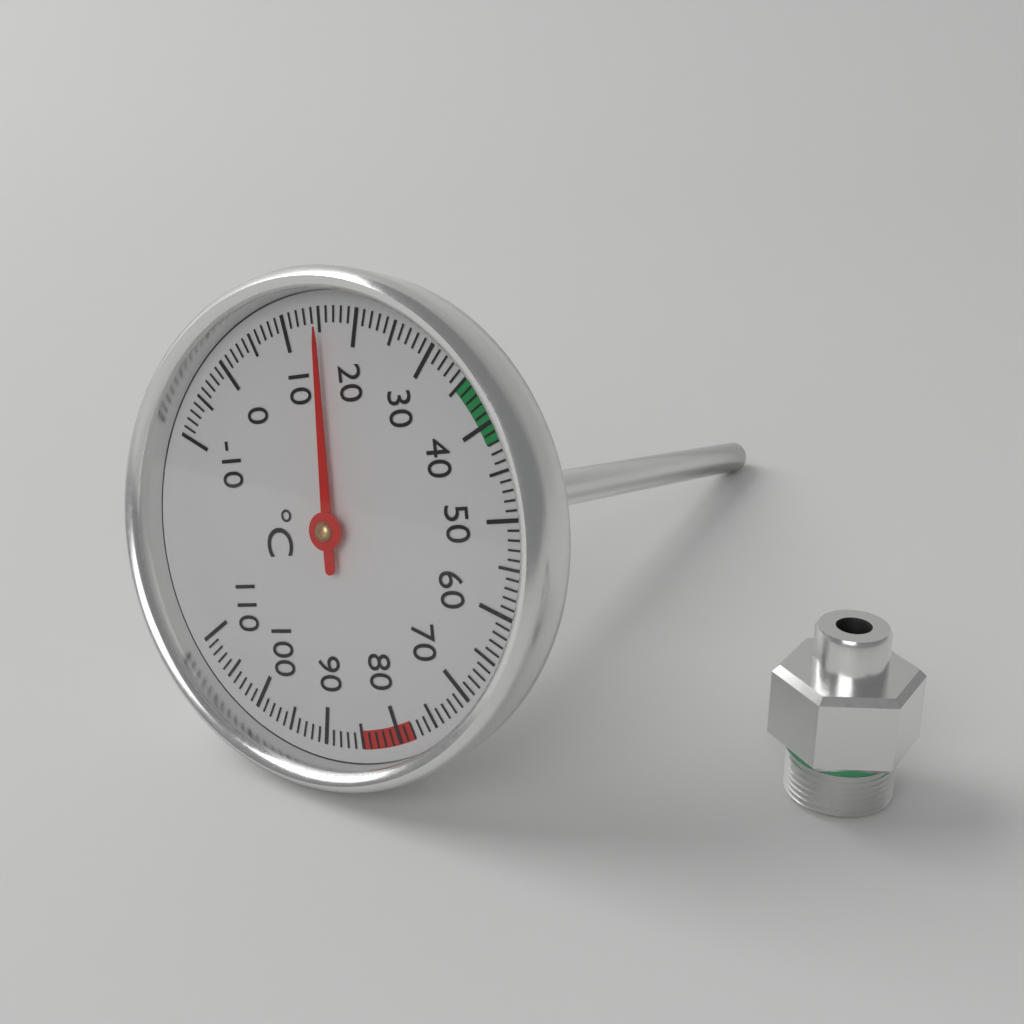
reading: 15 °C
